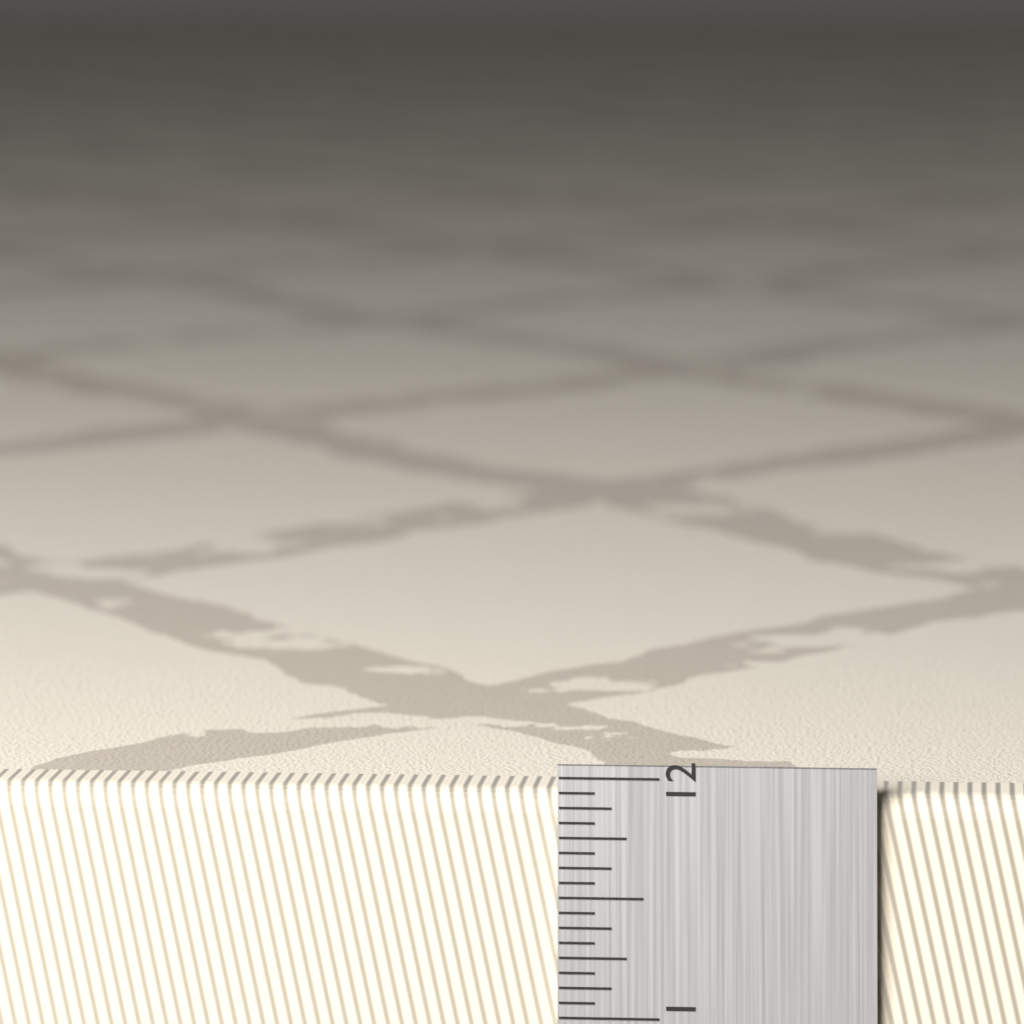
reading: 11.9375 in
